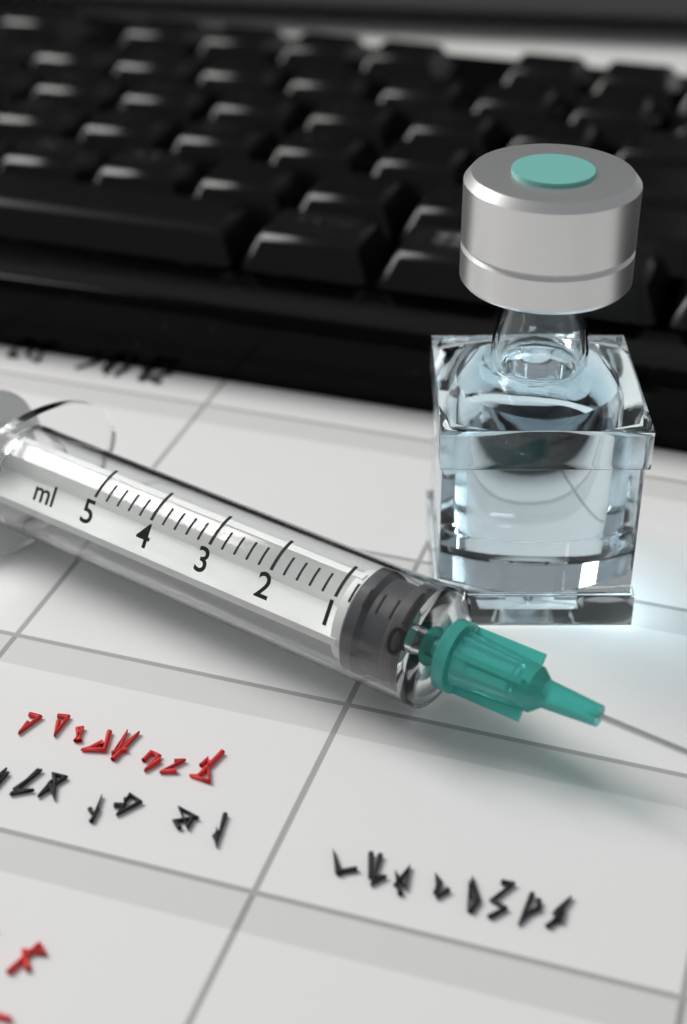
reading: 0.0 ml
